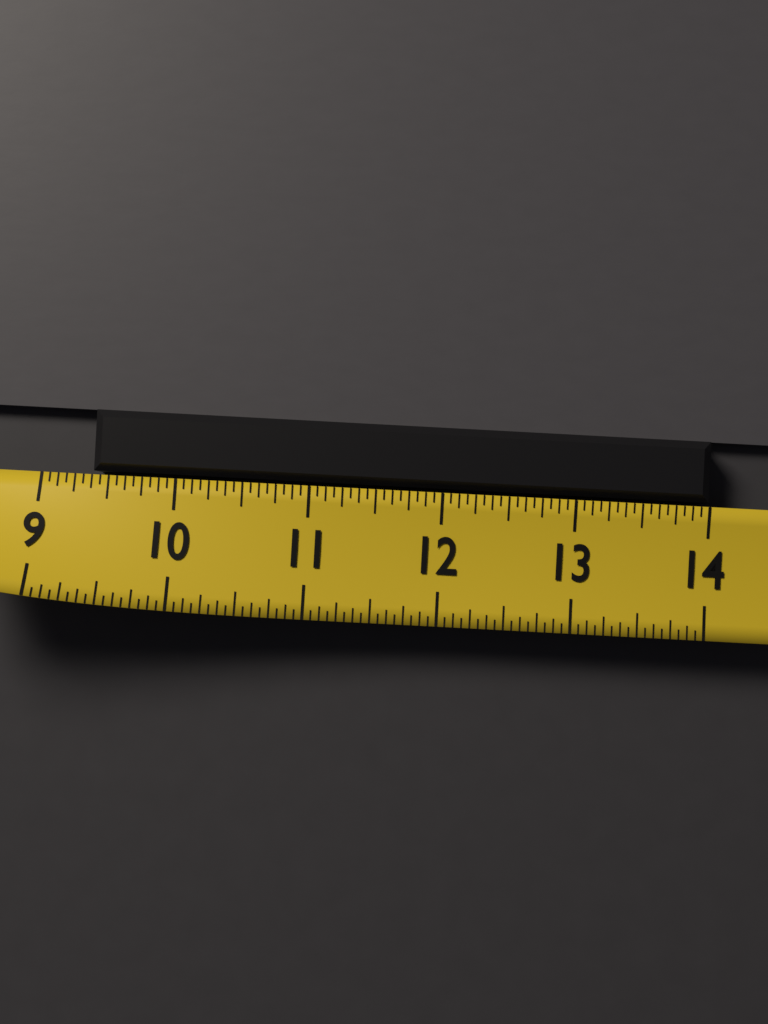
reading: 9.3750 (no unit)
